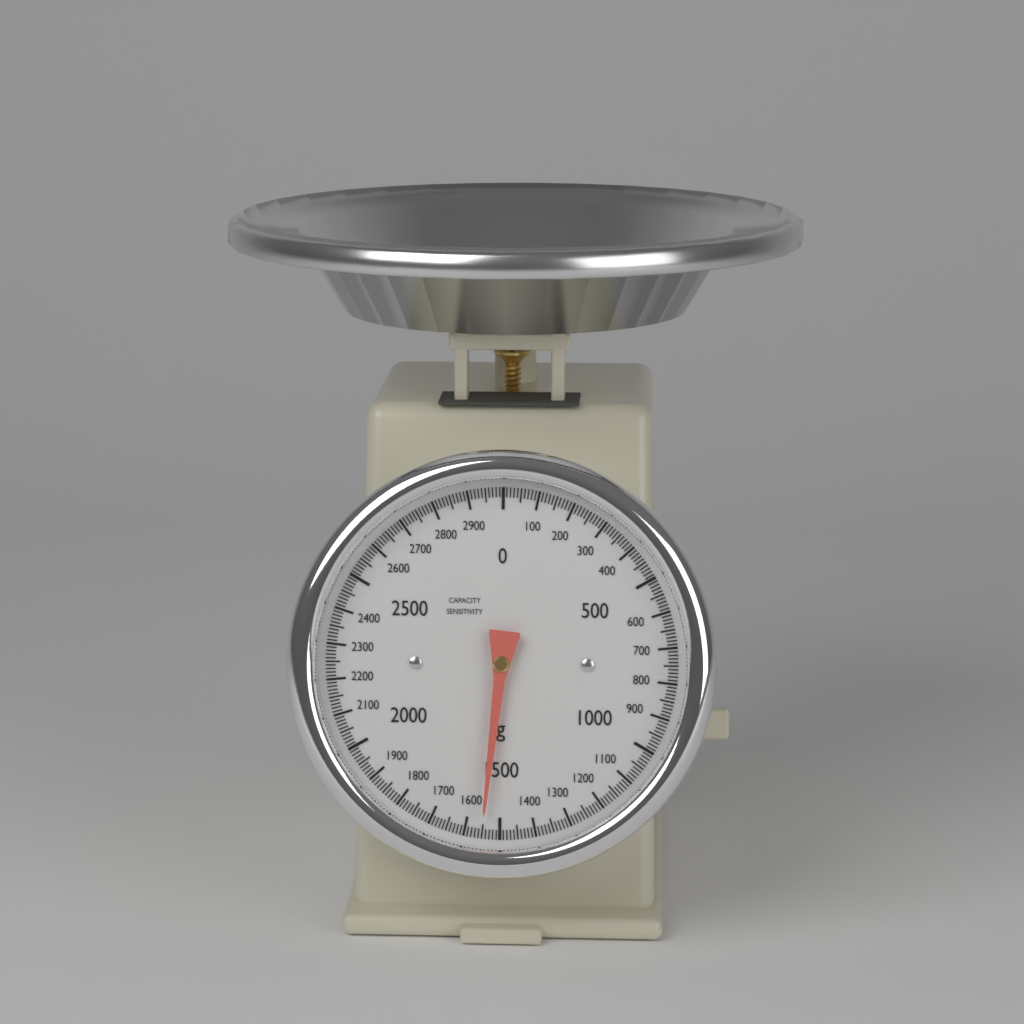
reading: 1550 g
